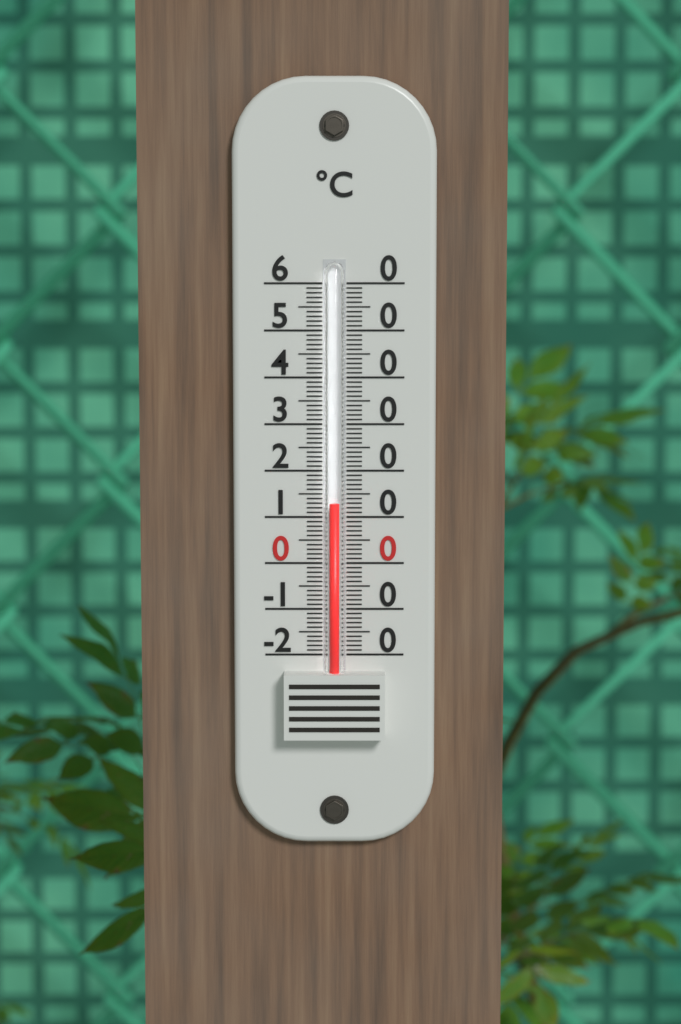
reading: 13 °C
